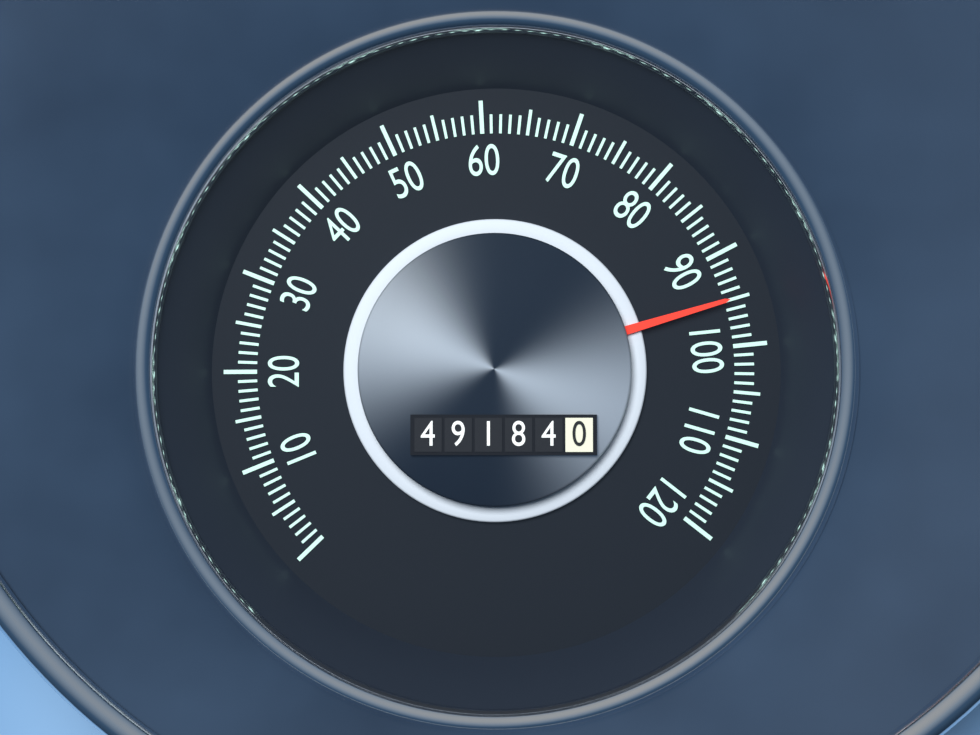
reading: 95 (no unit)
